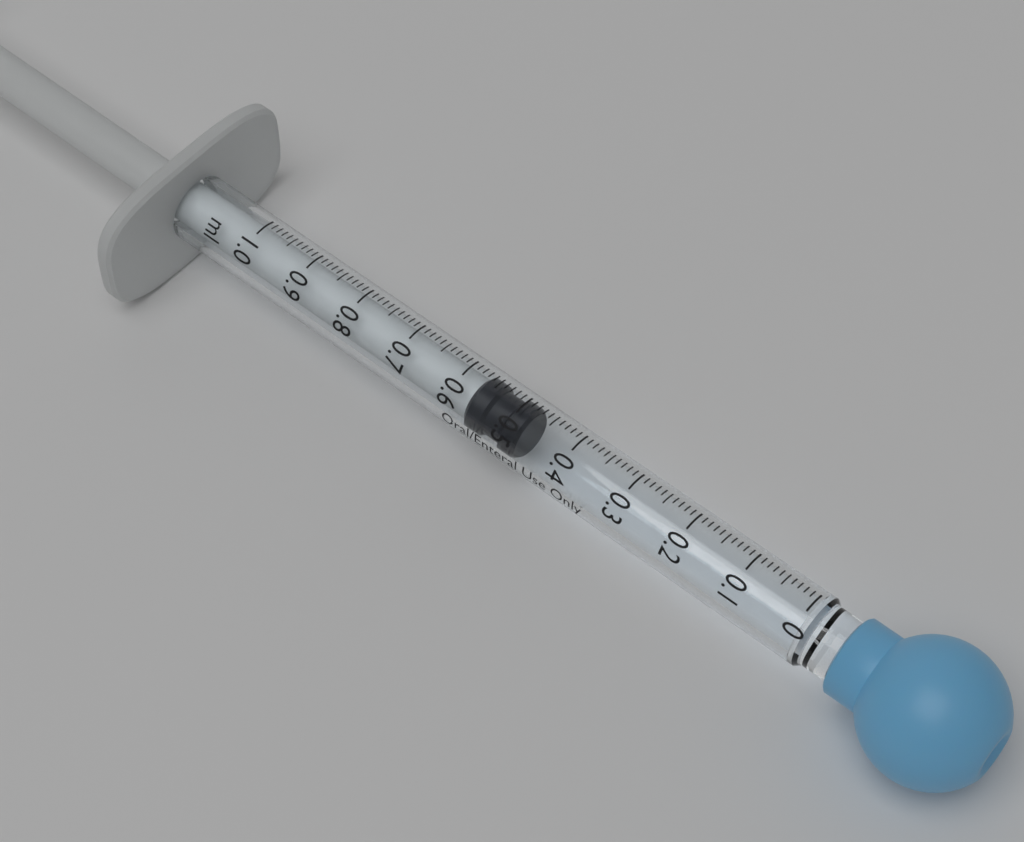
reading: 0.48 ml
